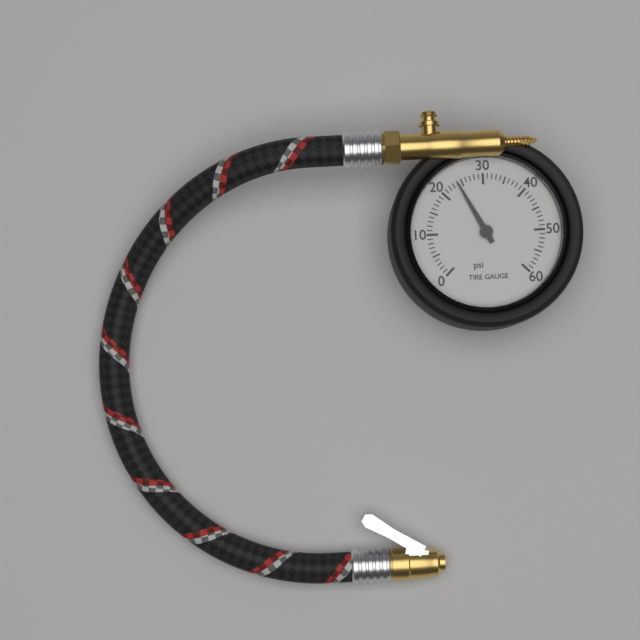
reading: 24 psi
